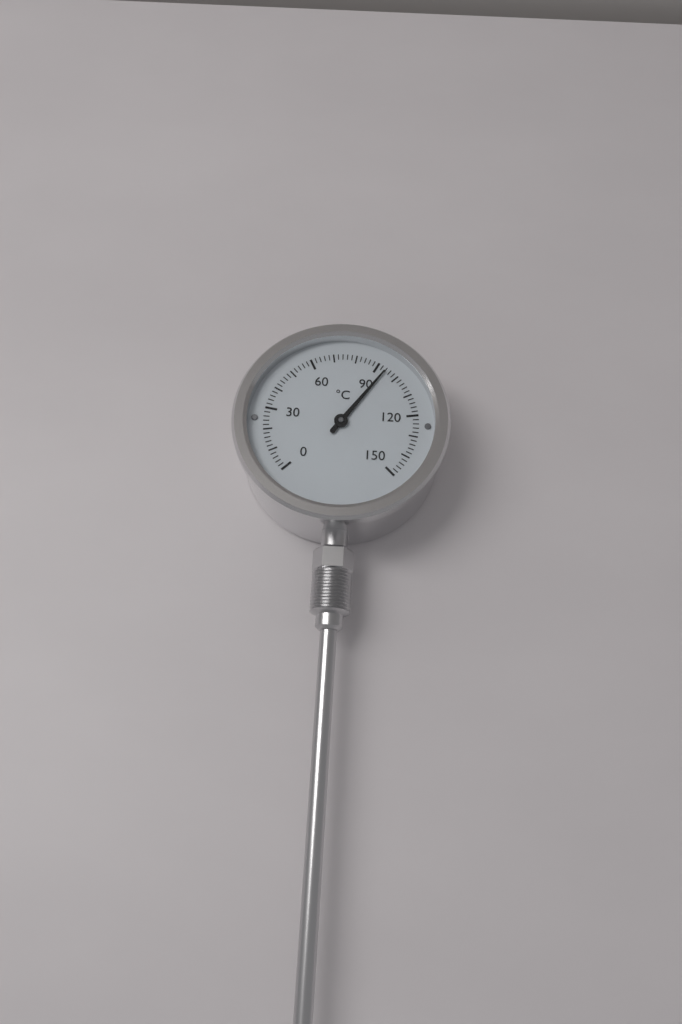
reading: 94 °C
